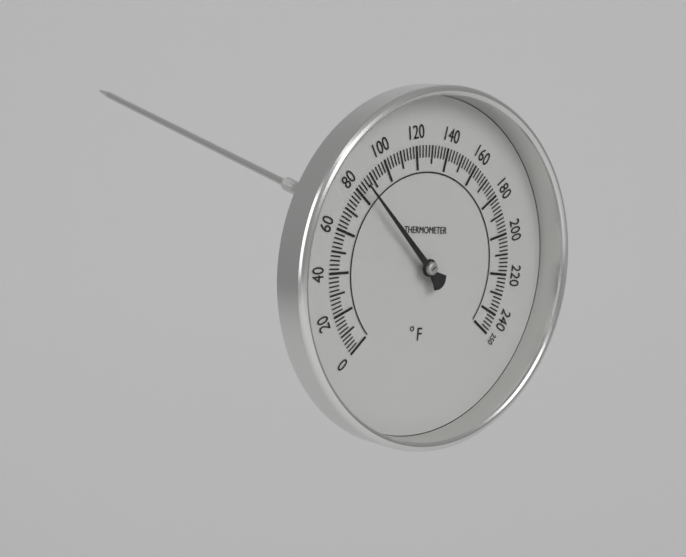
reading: 84 °F
